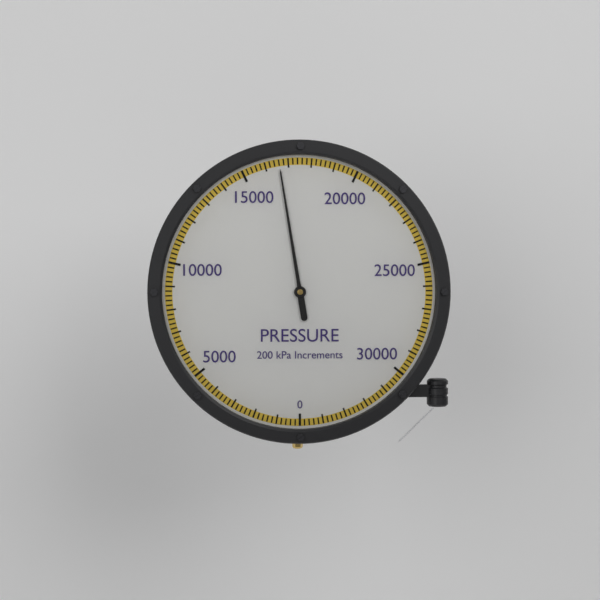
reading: 16600 kPa
